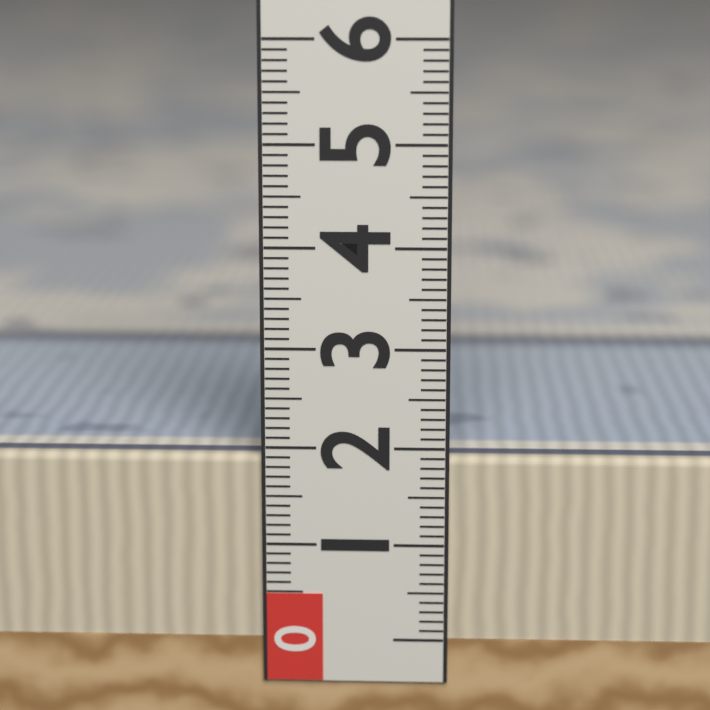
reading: 1.9 (no unit)
